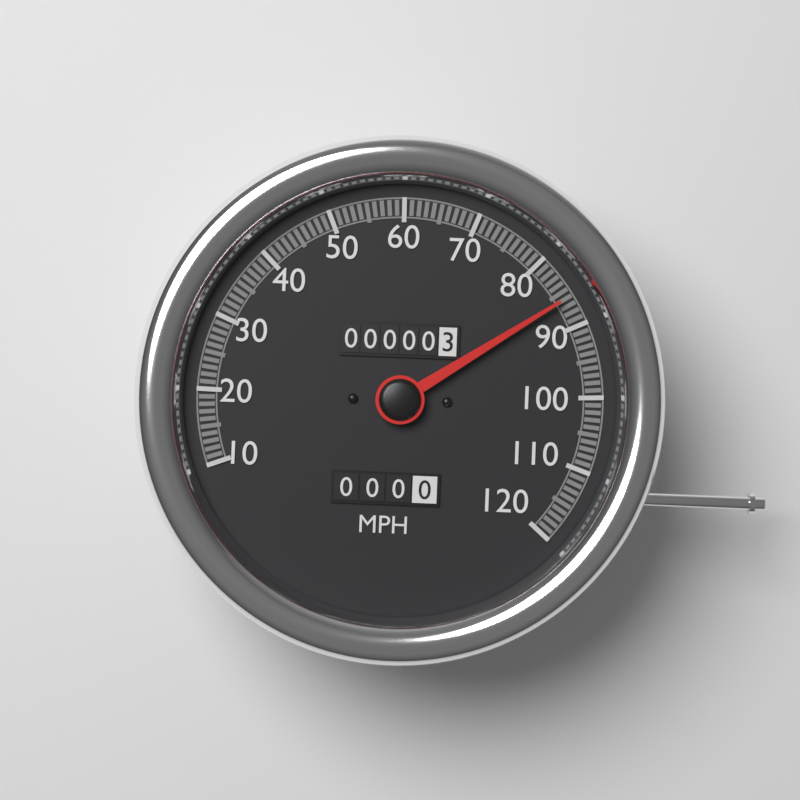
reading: 86 MPH
